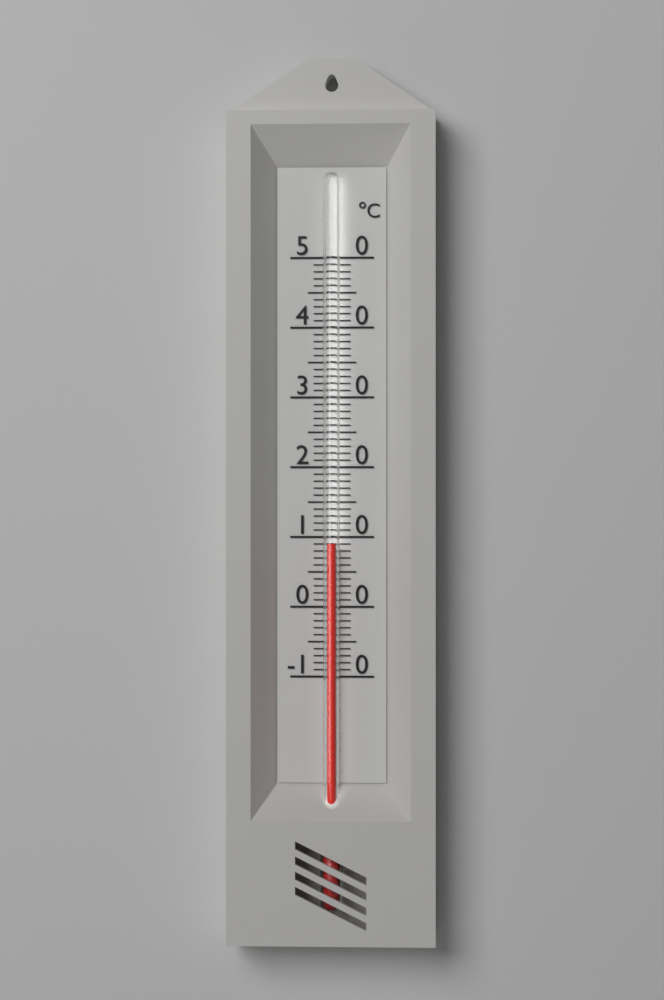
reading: 9 °C
